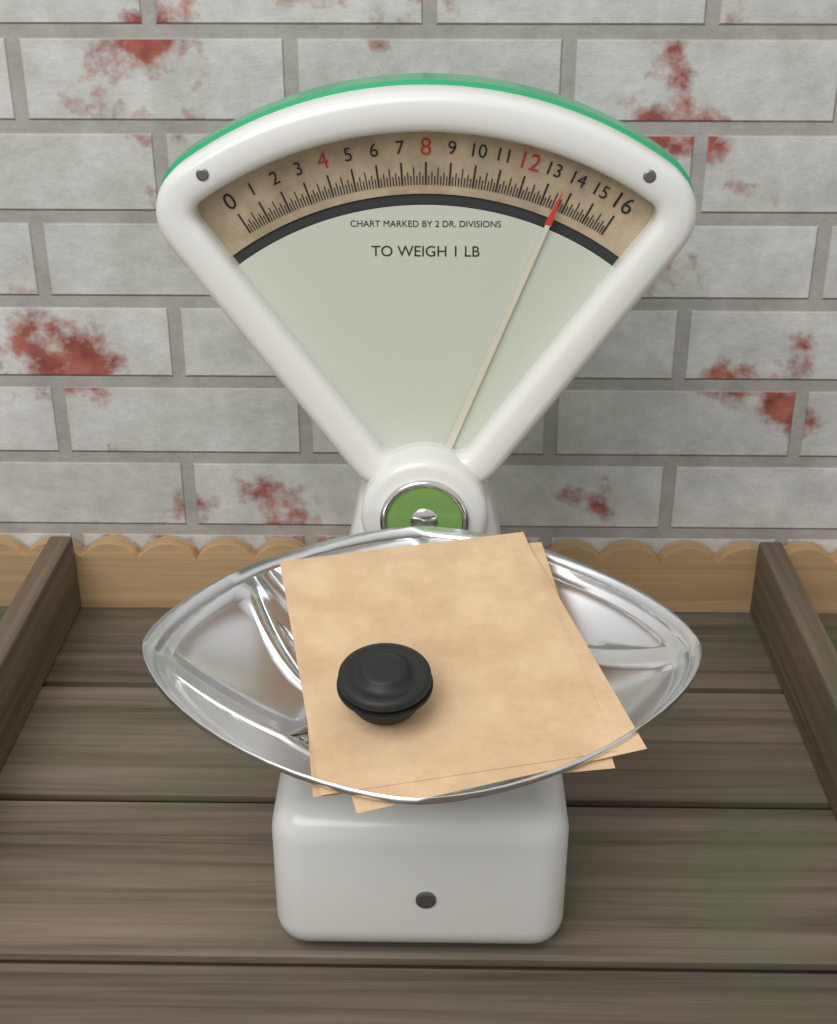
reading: 13.625 oz
